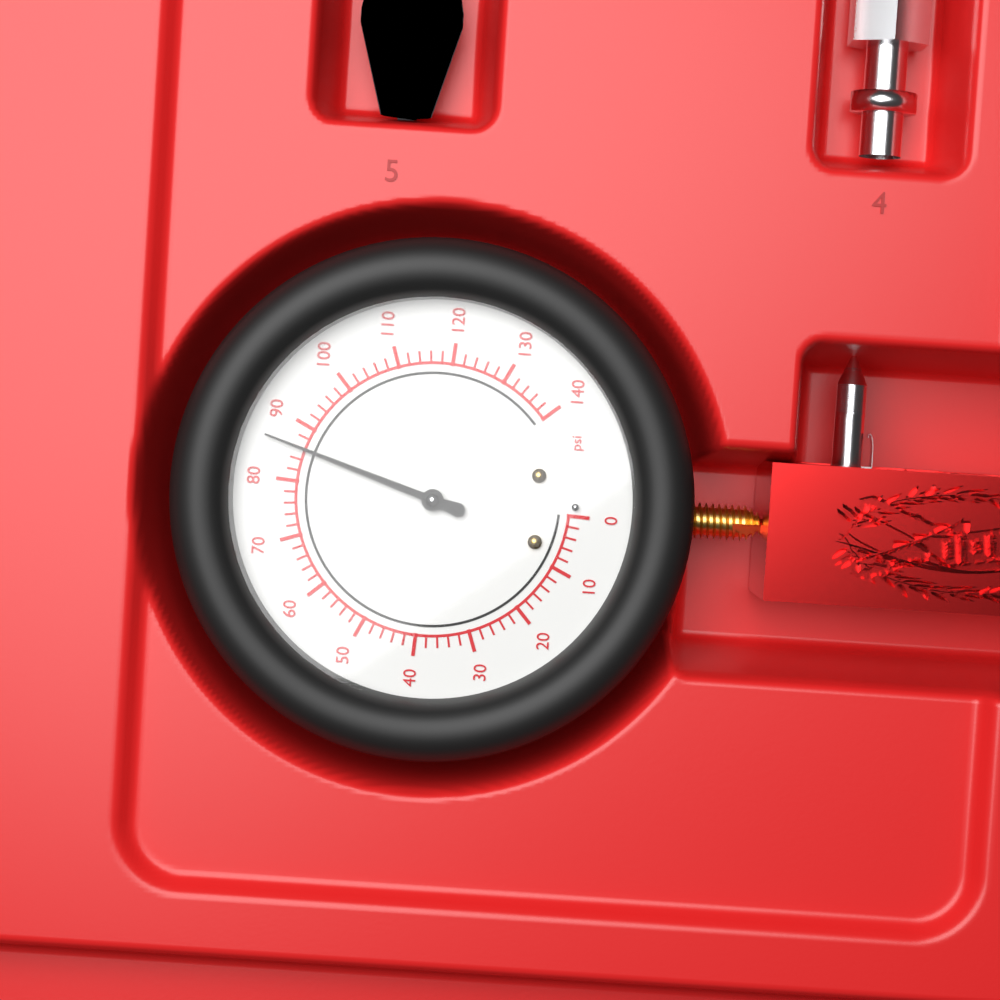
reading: 86 psi
